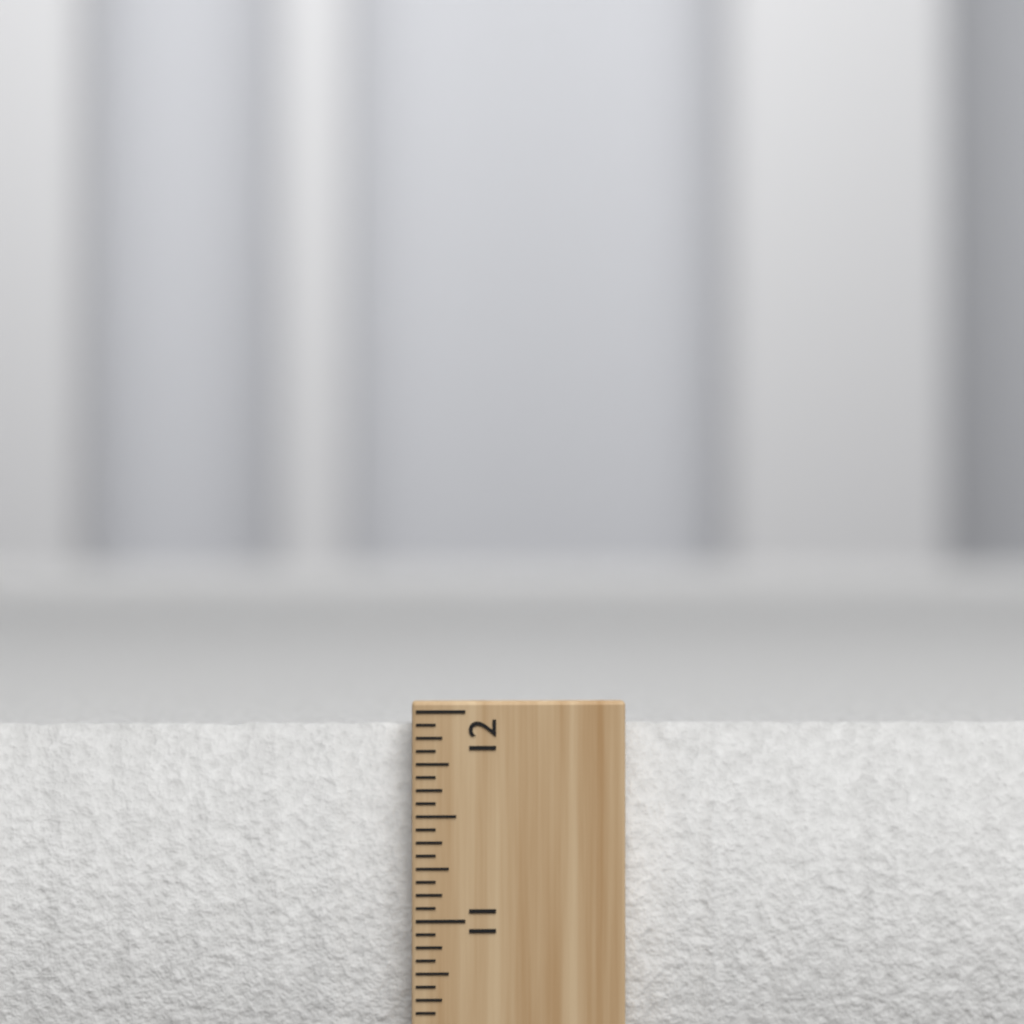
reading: 11.9375 inch
